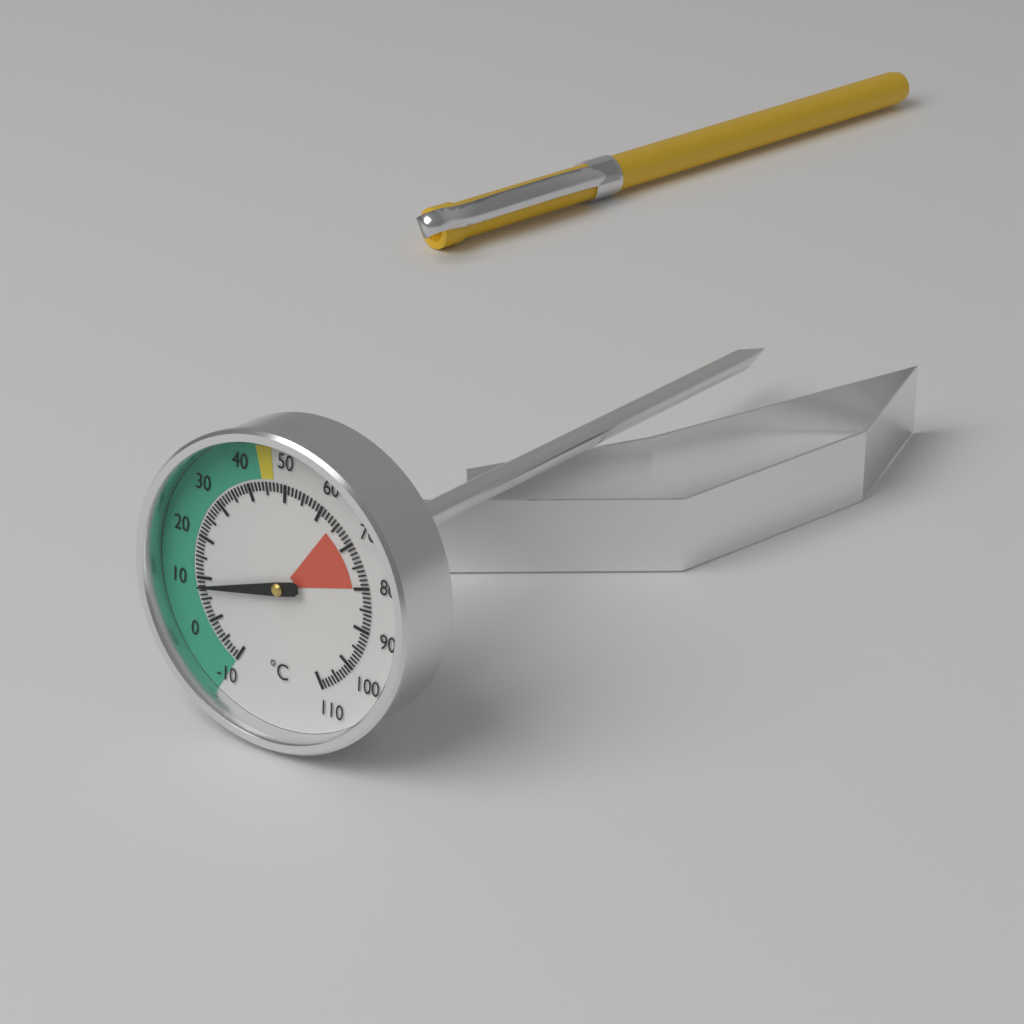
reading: 8 °C
